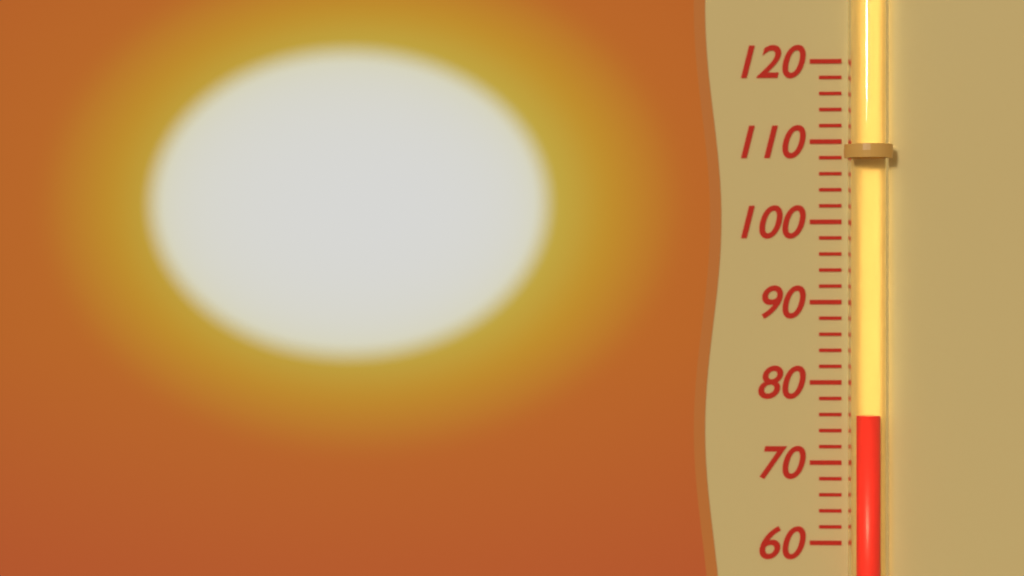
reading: 76 (no unit)
